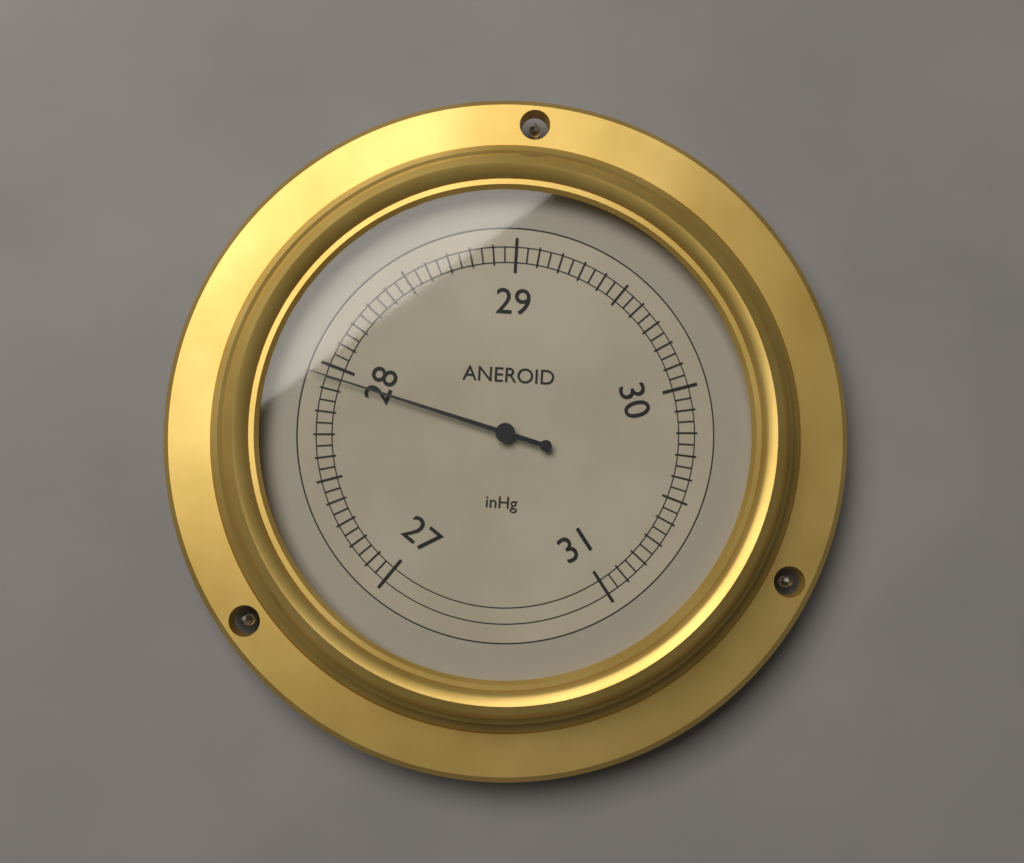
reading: 27.95 inHg
